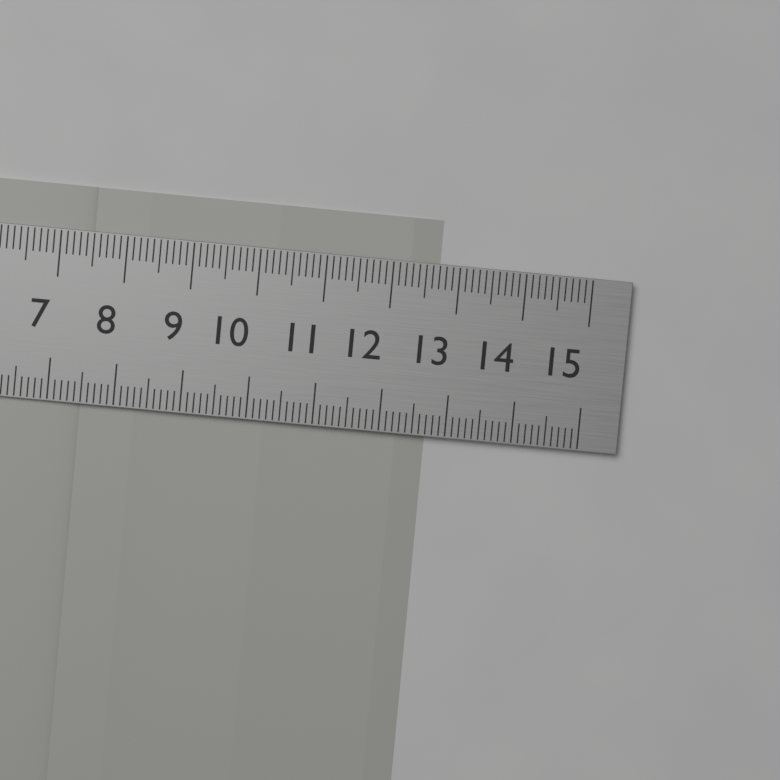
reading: 12.7 cm
